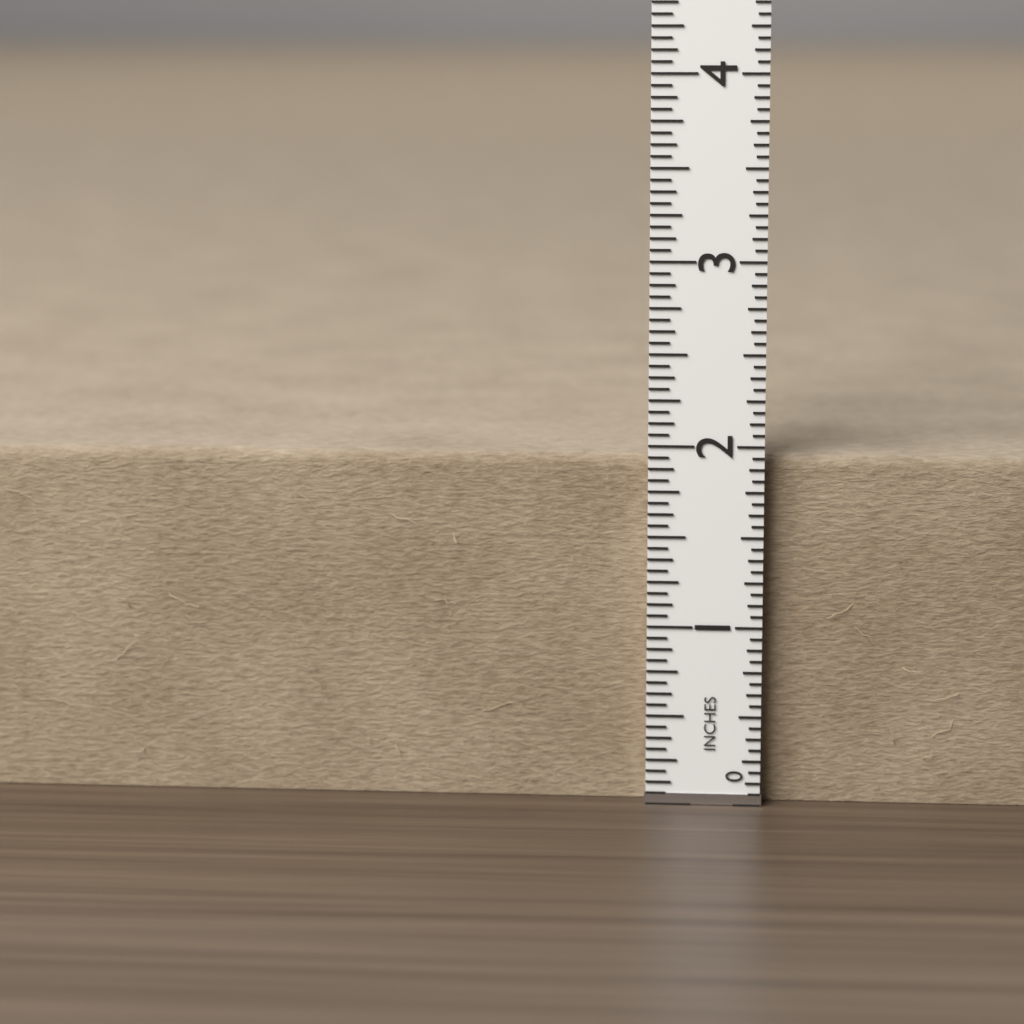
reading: 1.9375 in
